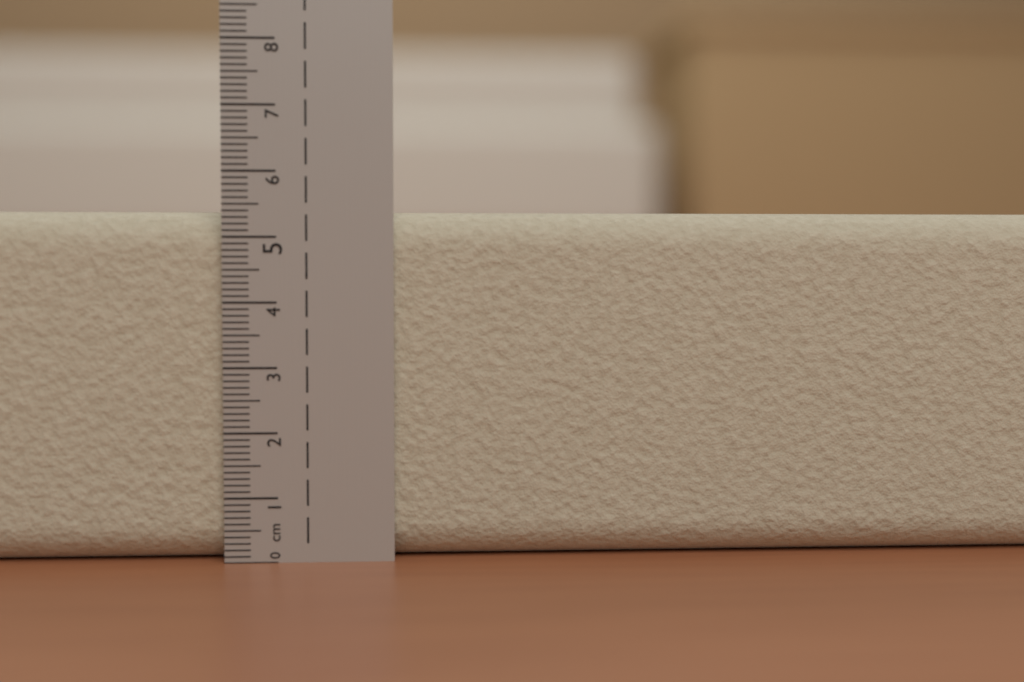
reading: 5.4 cm
